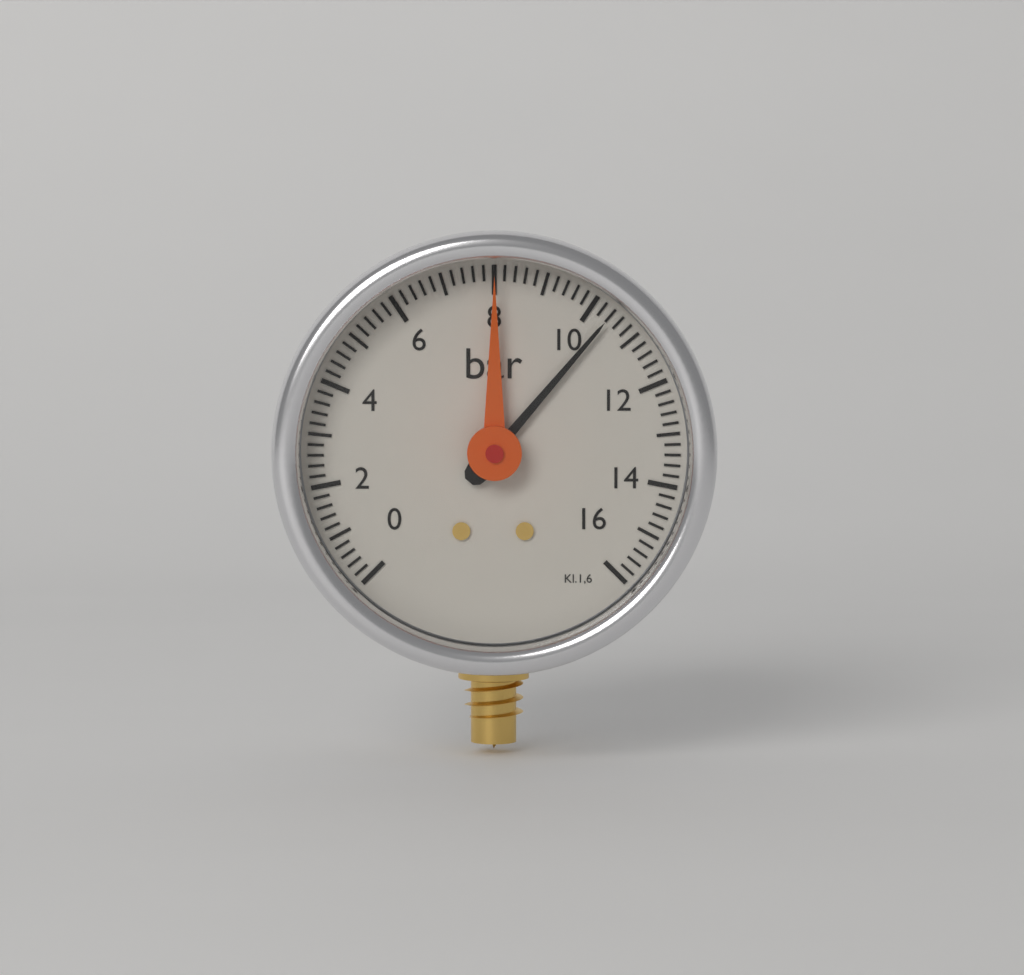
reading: 10.4 bar
